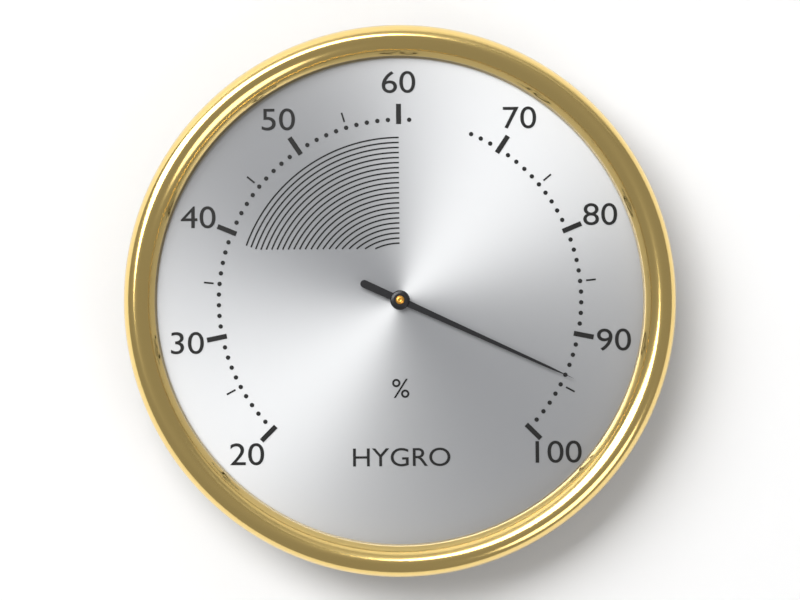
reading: 94 %
